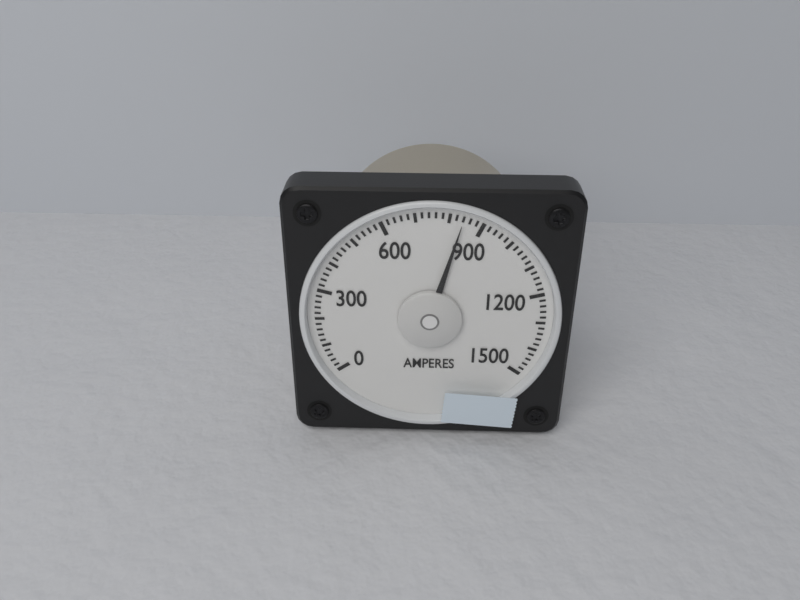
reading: 840 A
